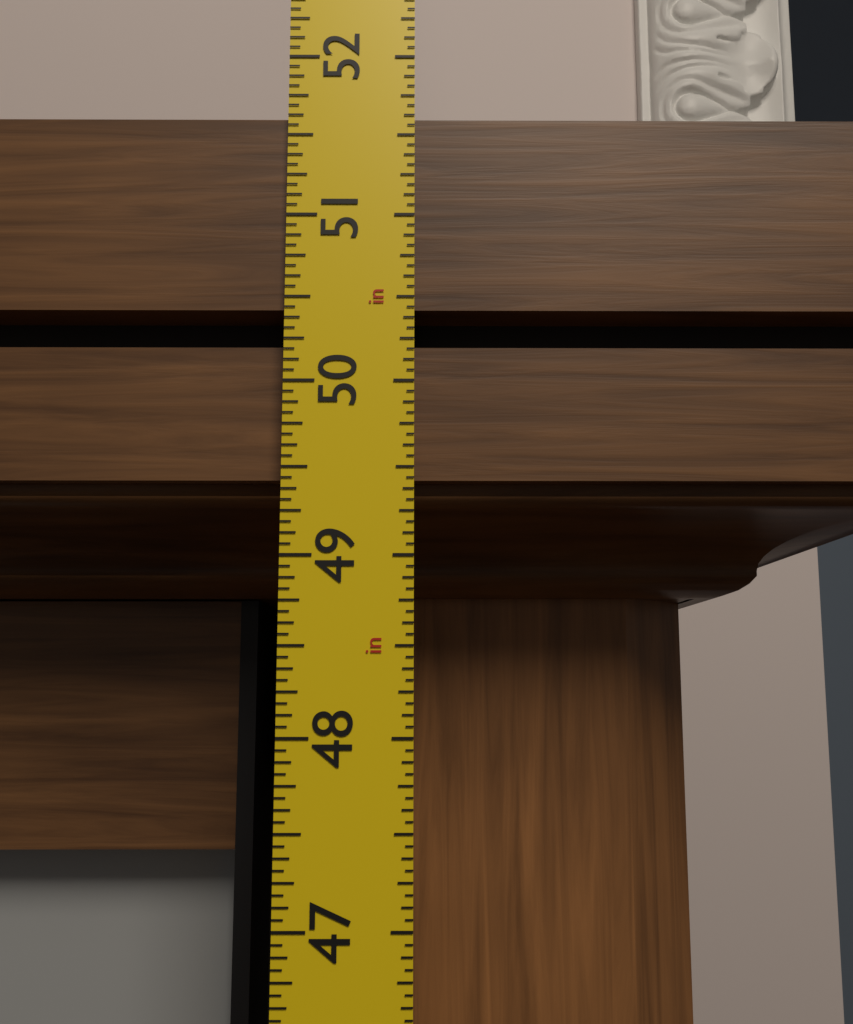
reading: 51.6250 in
